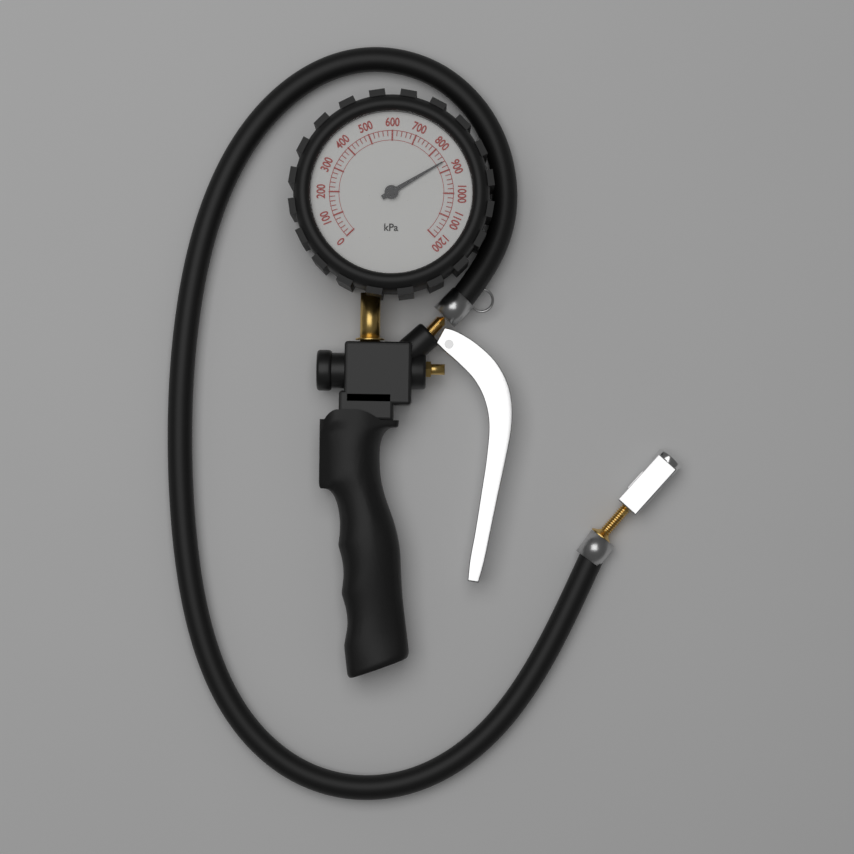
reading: 860 kPa
